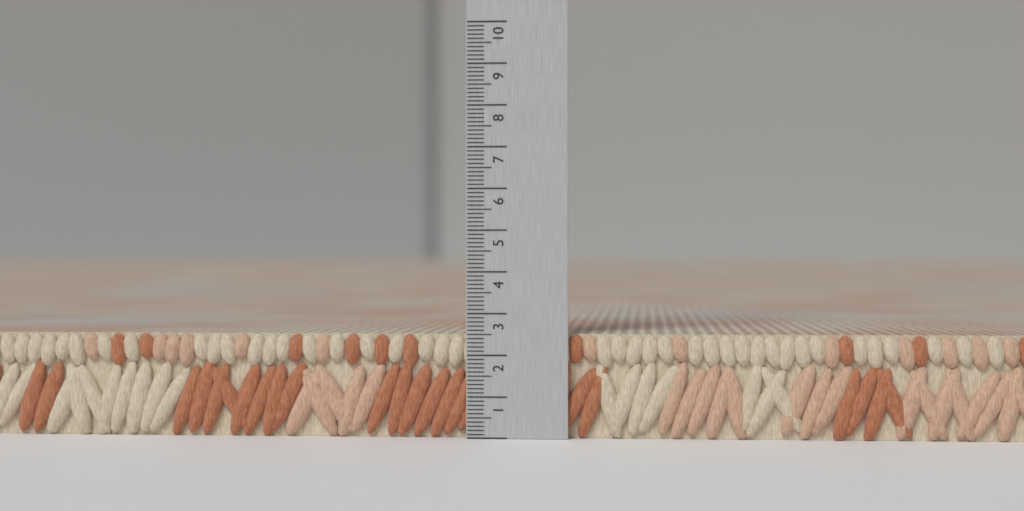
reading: 2.5 (no unit)
